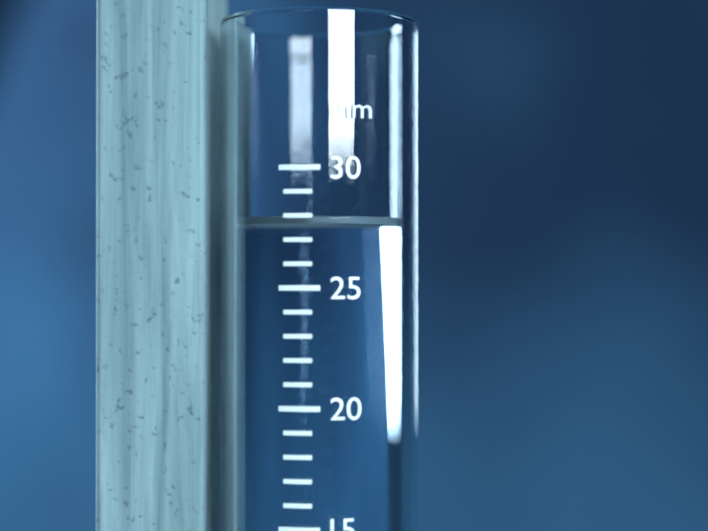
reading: 28 mm
